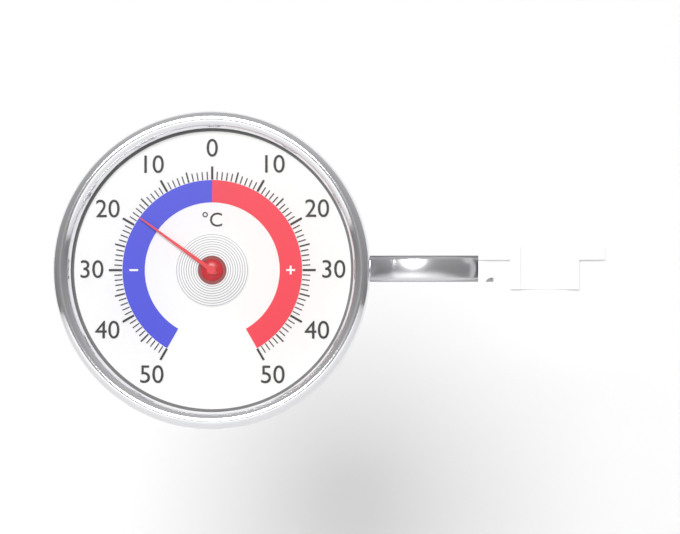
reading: -18 °C
